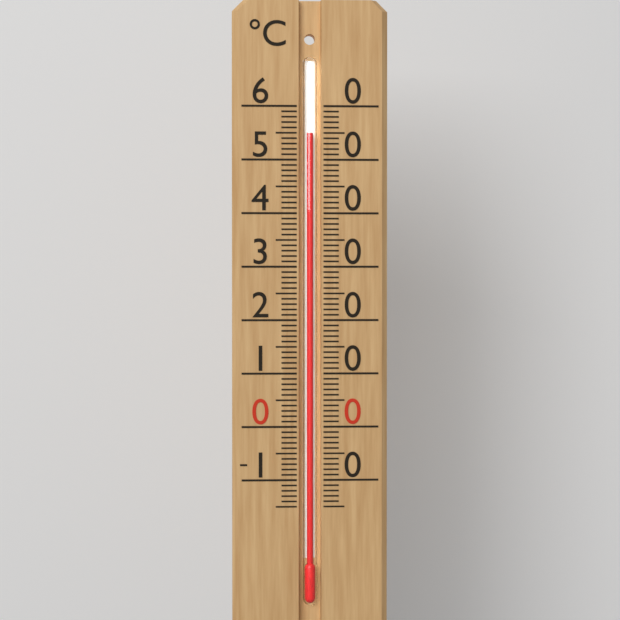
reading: 55 °C
